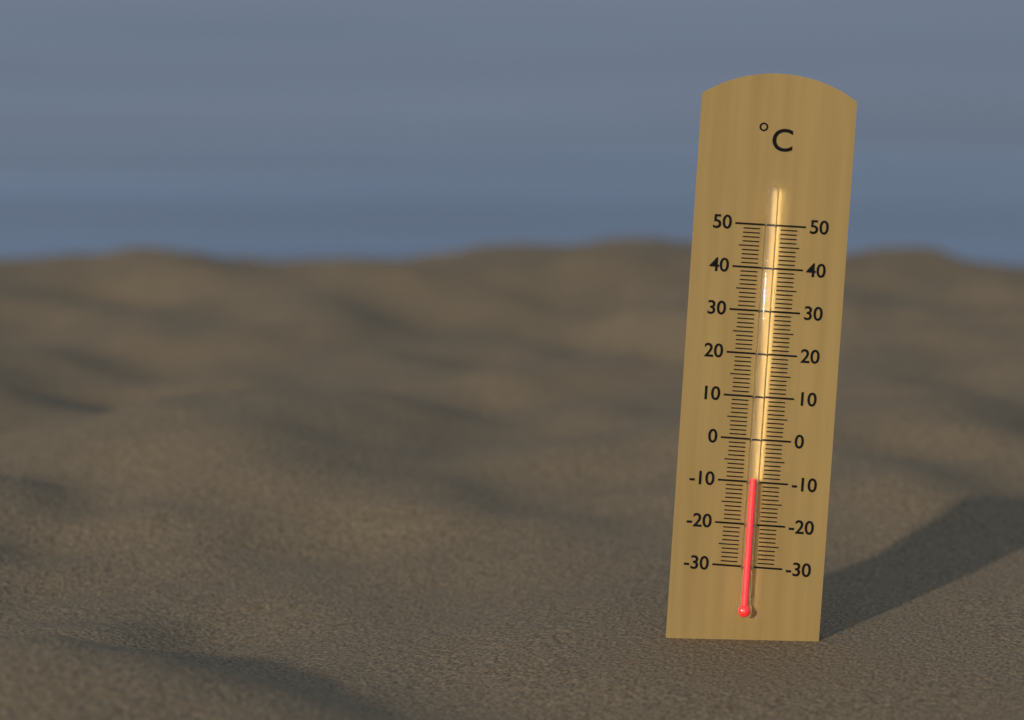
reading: -9 °C
